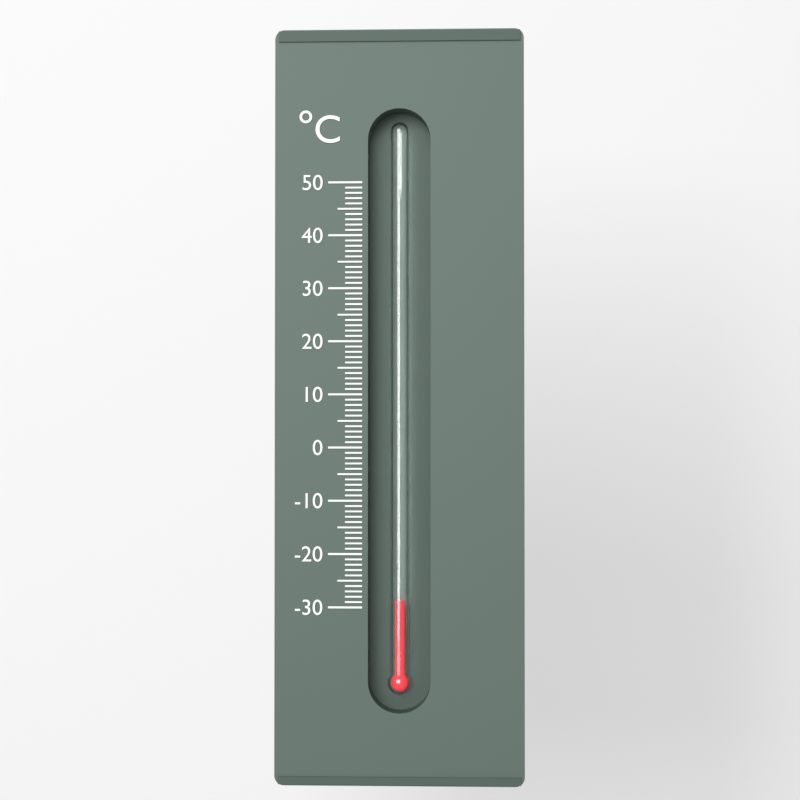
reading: -29 °C
